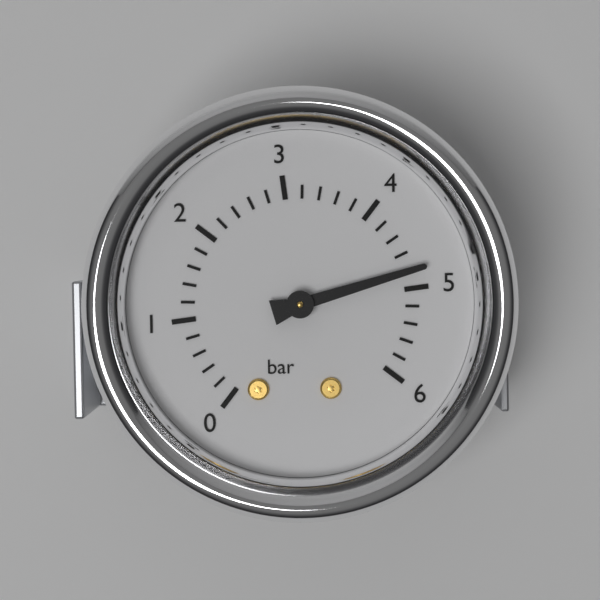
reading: 4.8 bar
